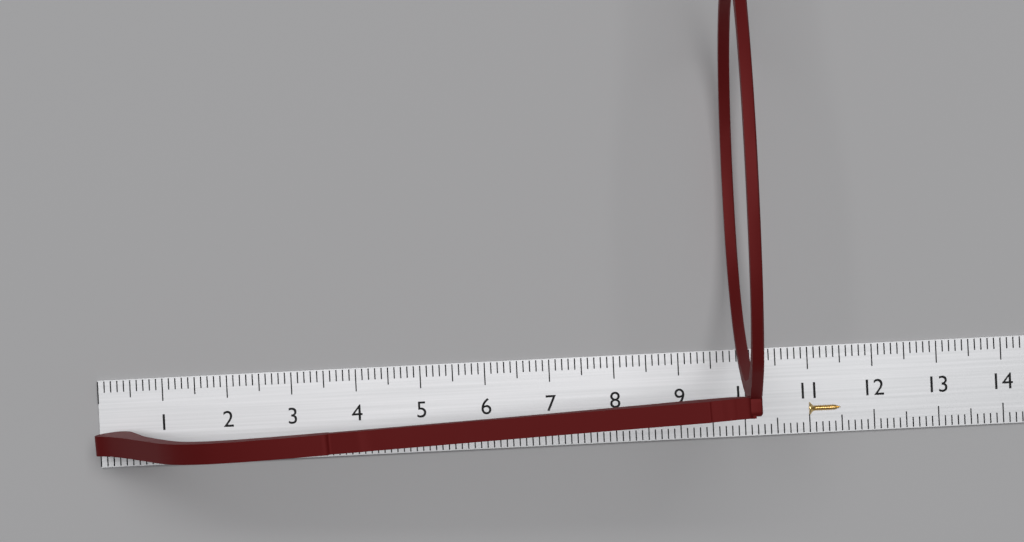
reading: 10.0 cm
